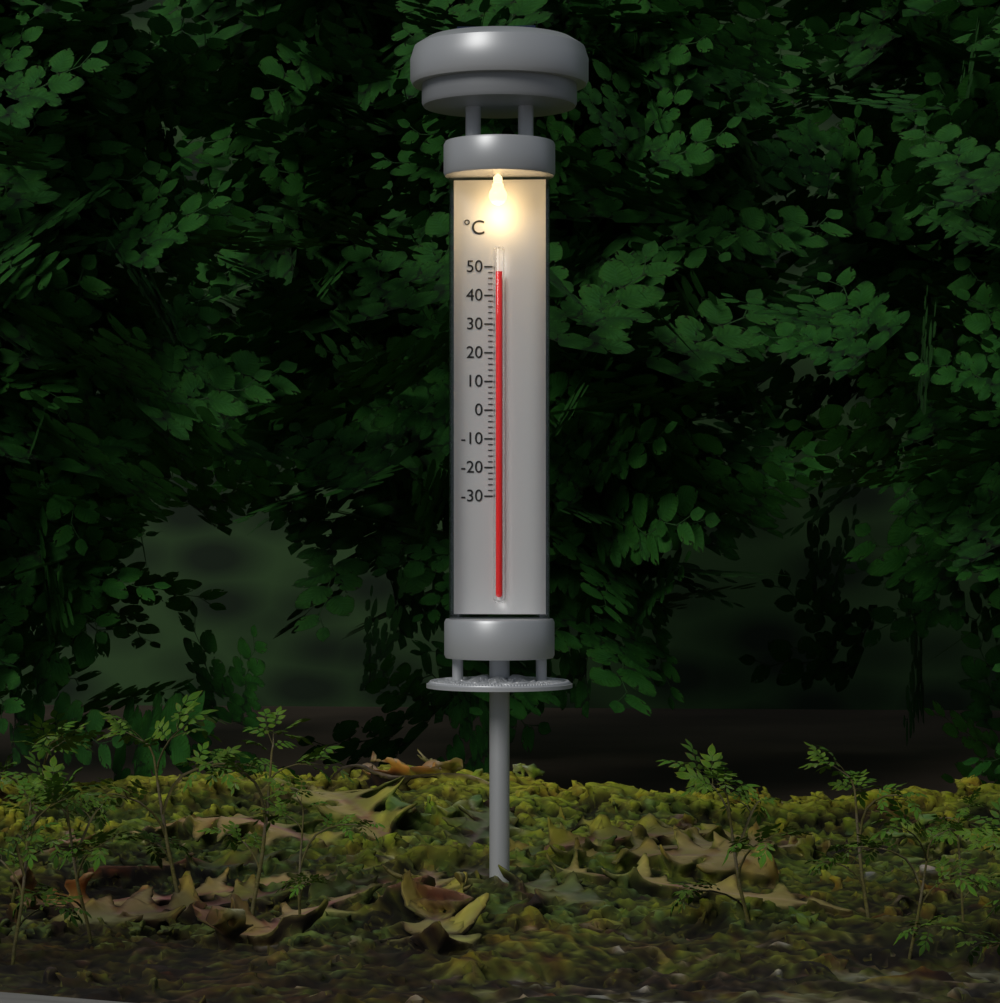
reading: 48 °C
